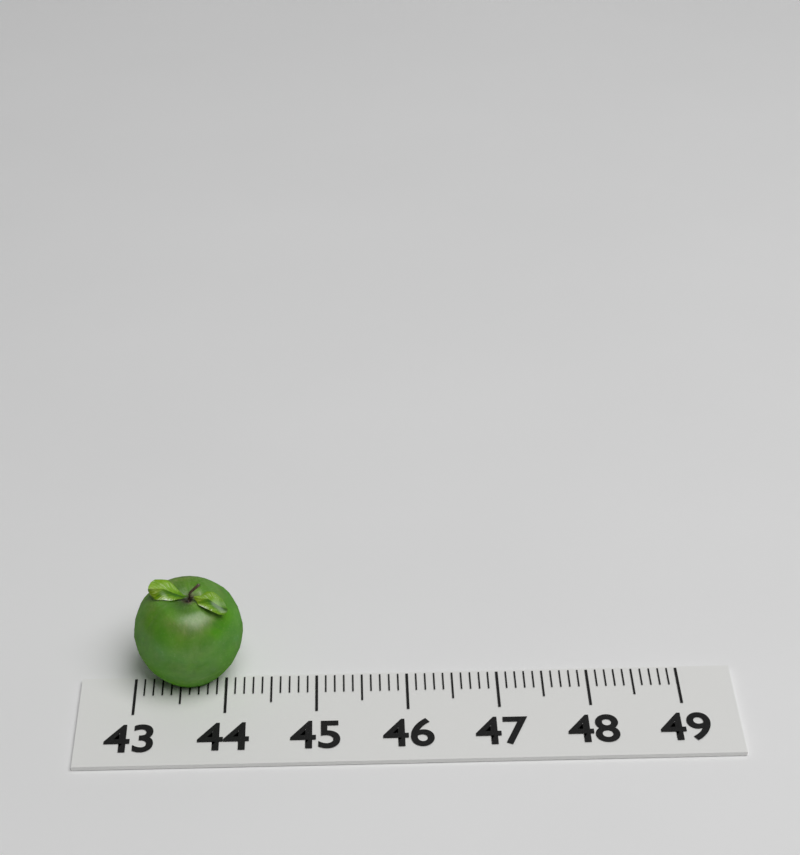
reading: 44.2 (no unit)
